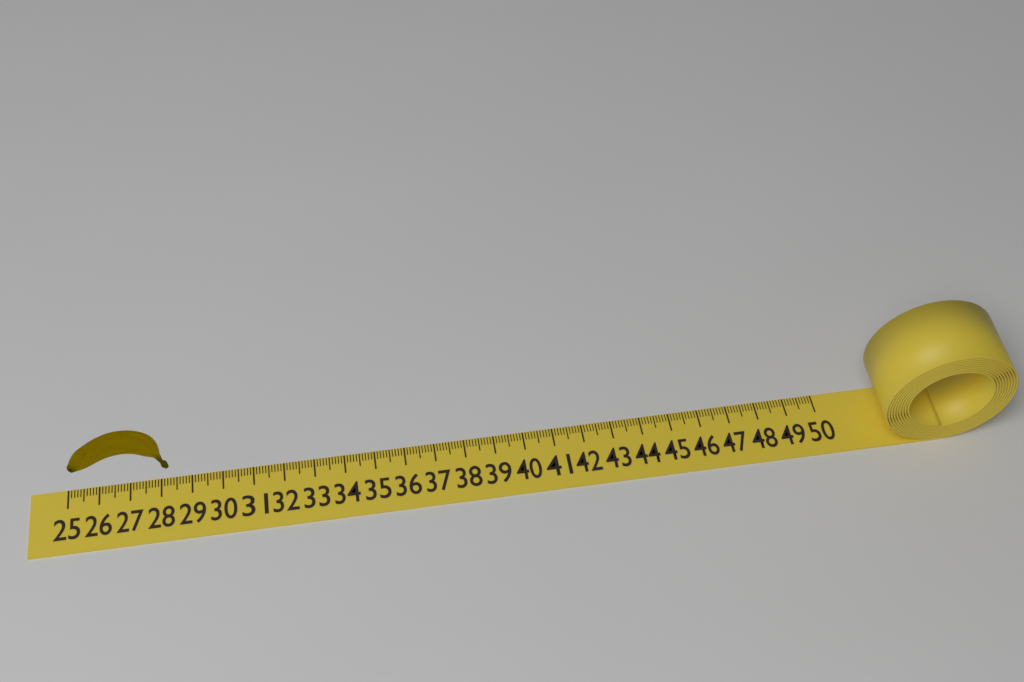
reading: 28.3 (no unit)
